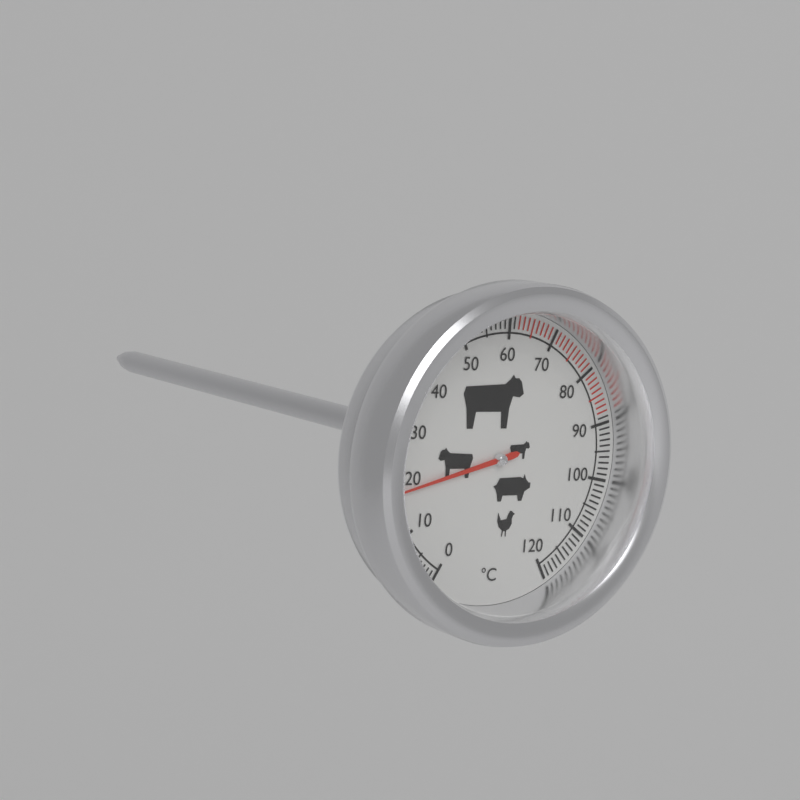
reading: 18 °C
